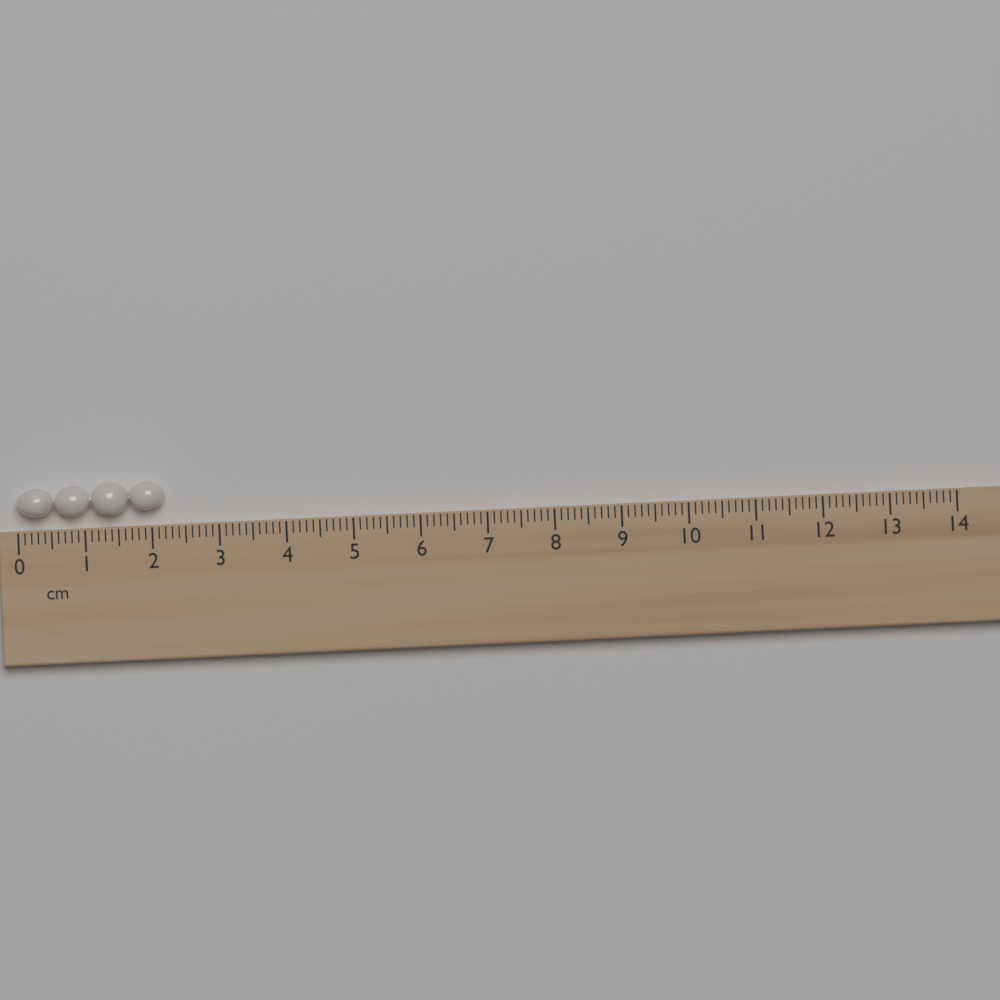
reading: 2.2 cm
